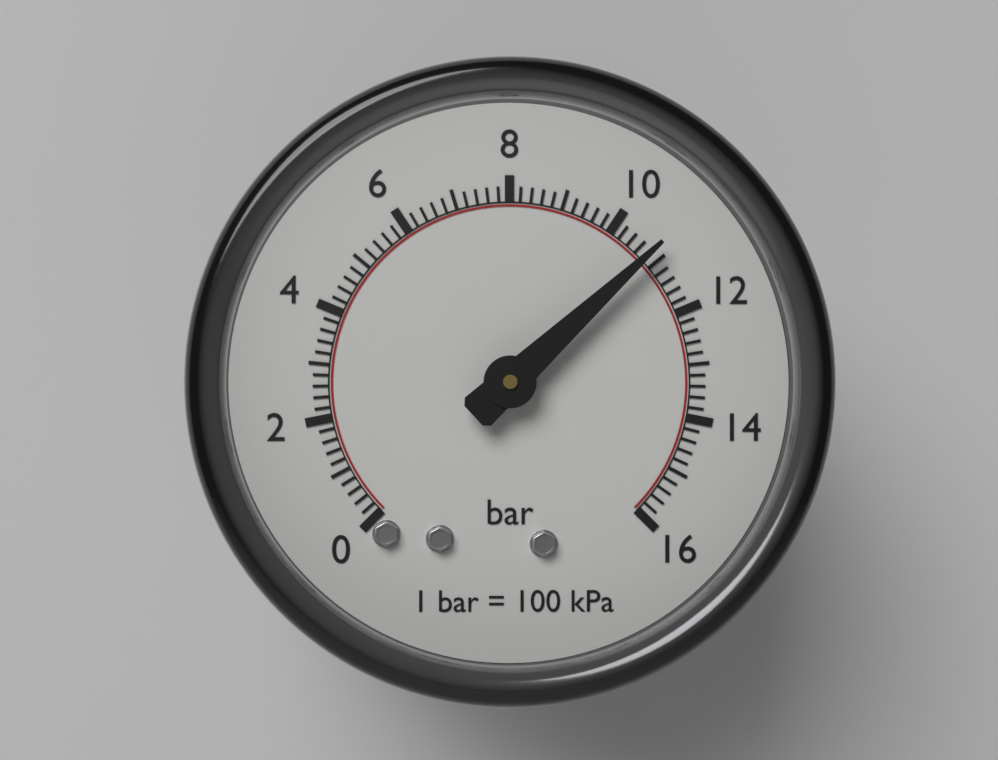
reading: 10.8 bar
